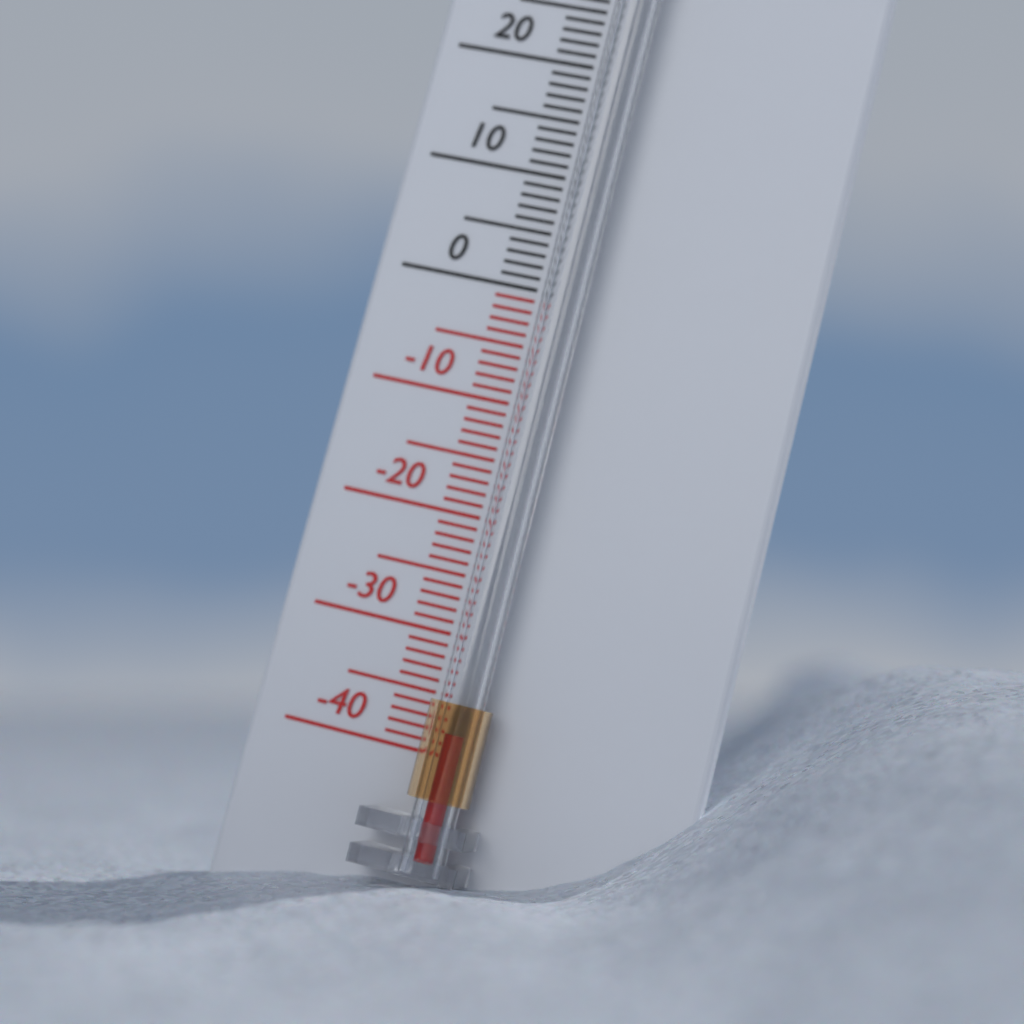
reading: -38 °C
